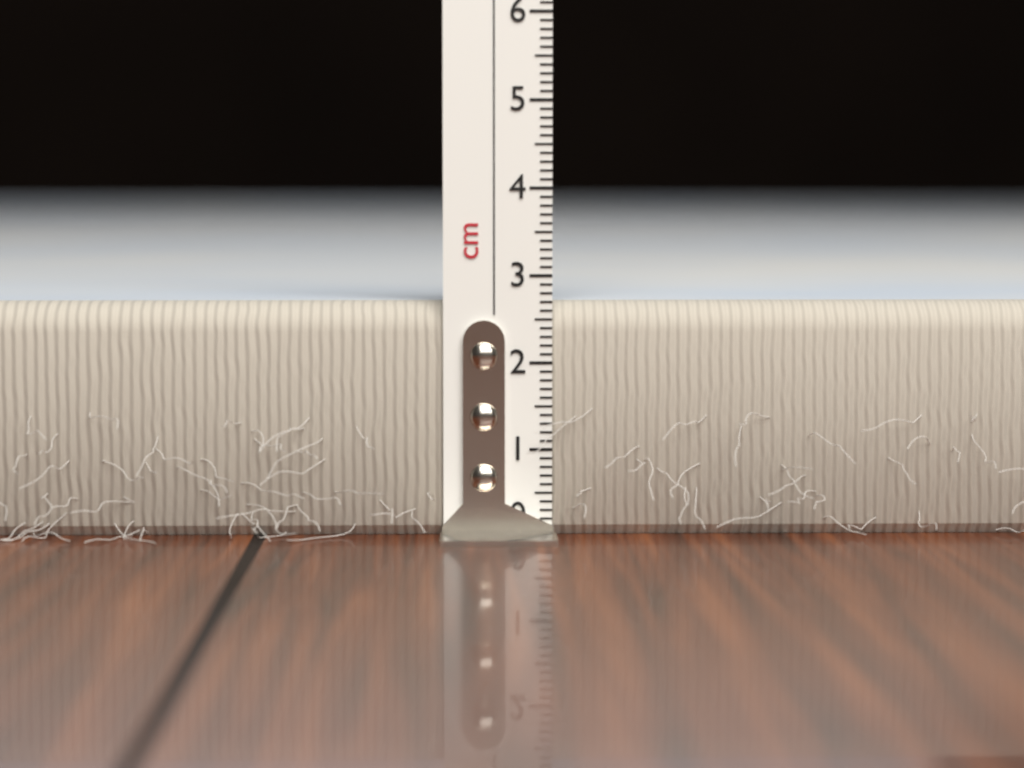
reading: 2.7 cm
